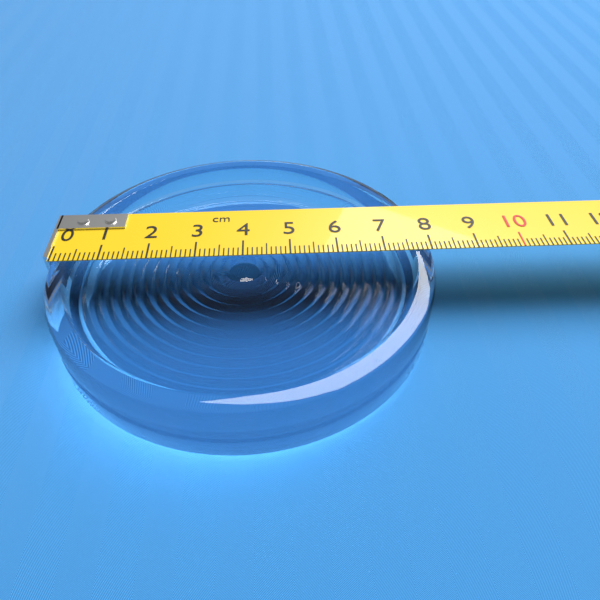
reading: 8.0 cm
